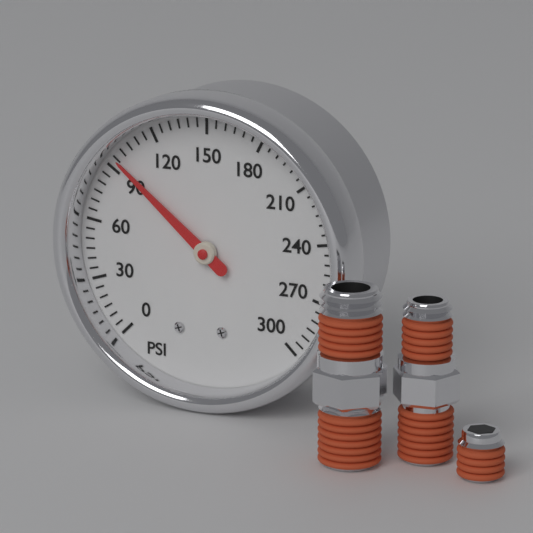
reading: 95 psi
